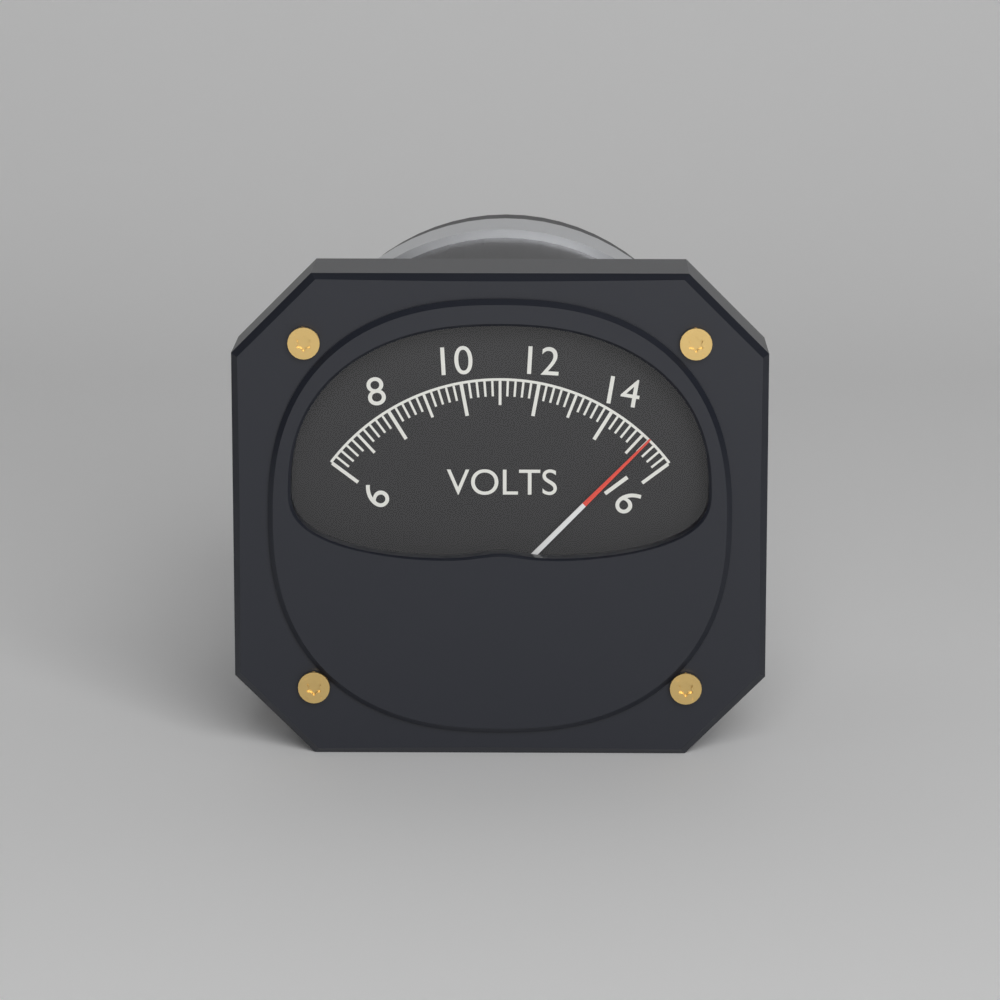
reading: 15.2 V
